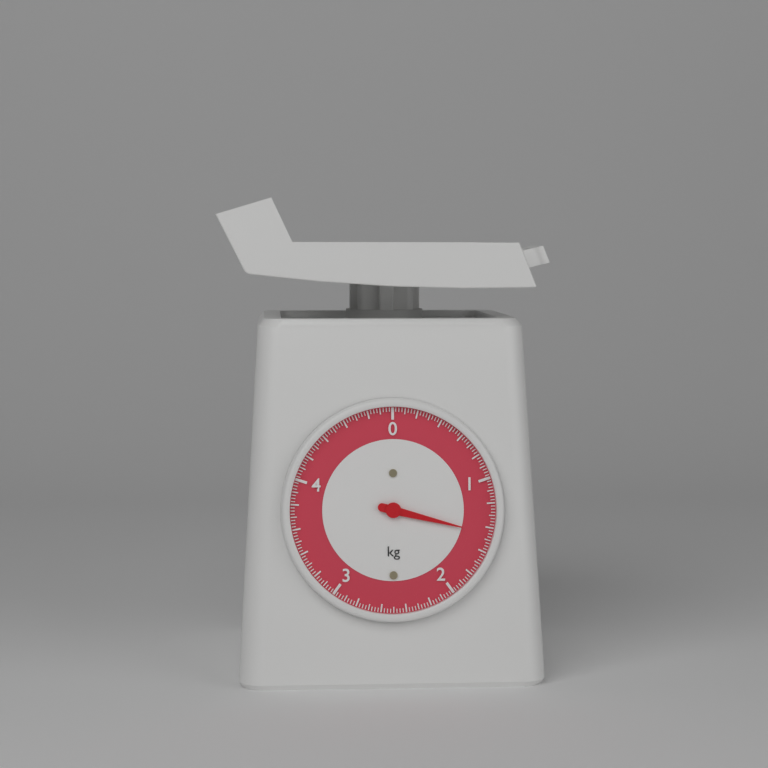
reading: 1.450 kg
